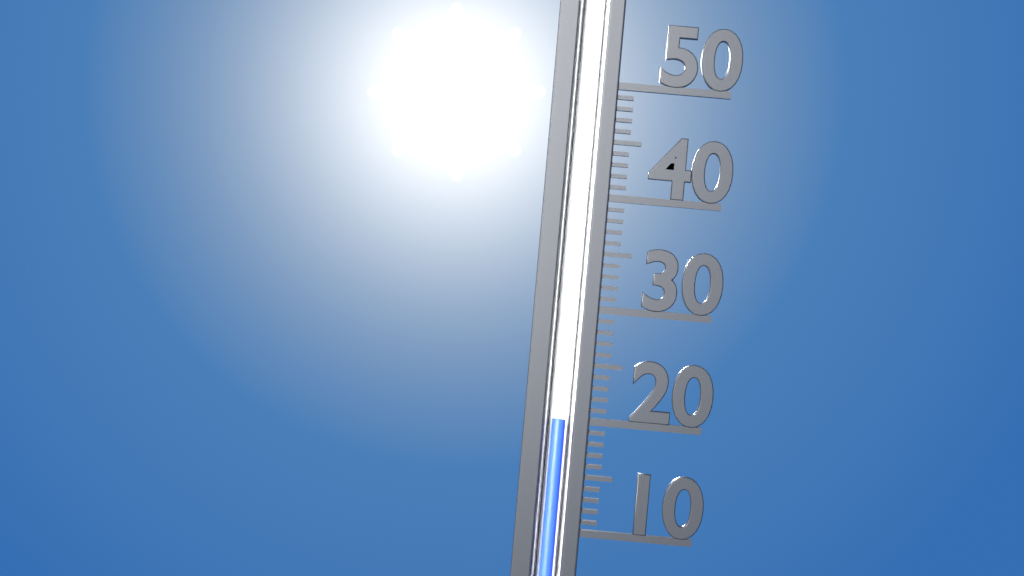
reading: 20 (no unit)
